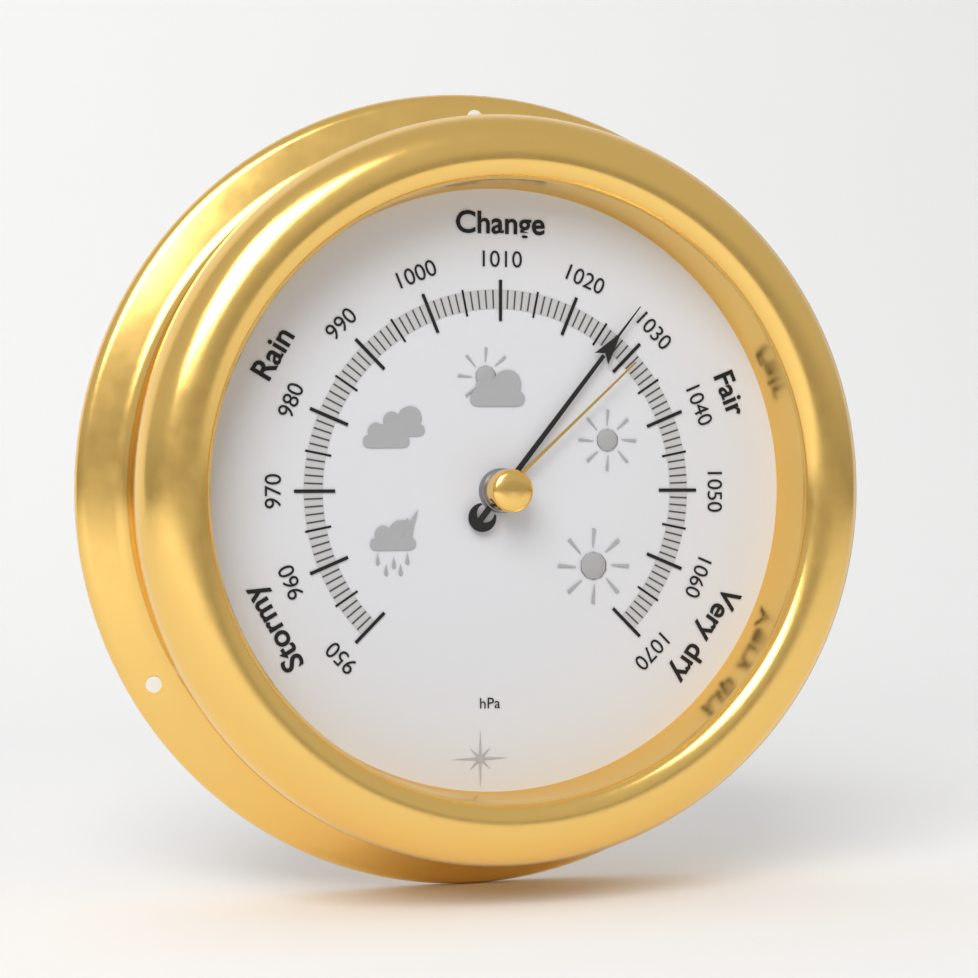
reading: 1027 hPa
